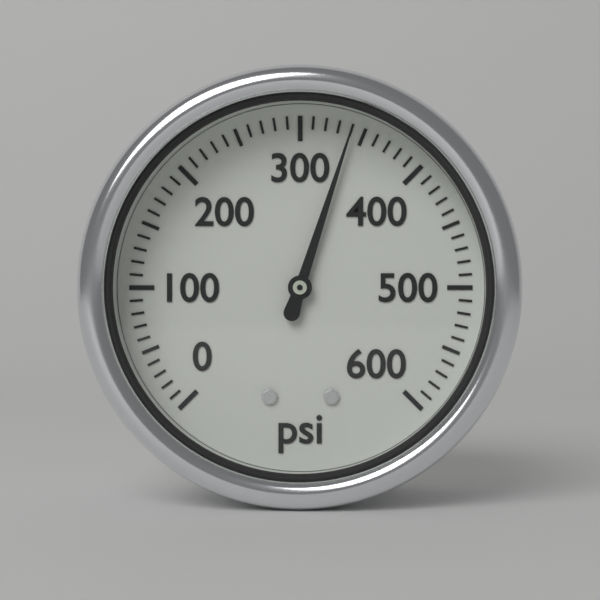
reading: 340 psi
